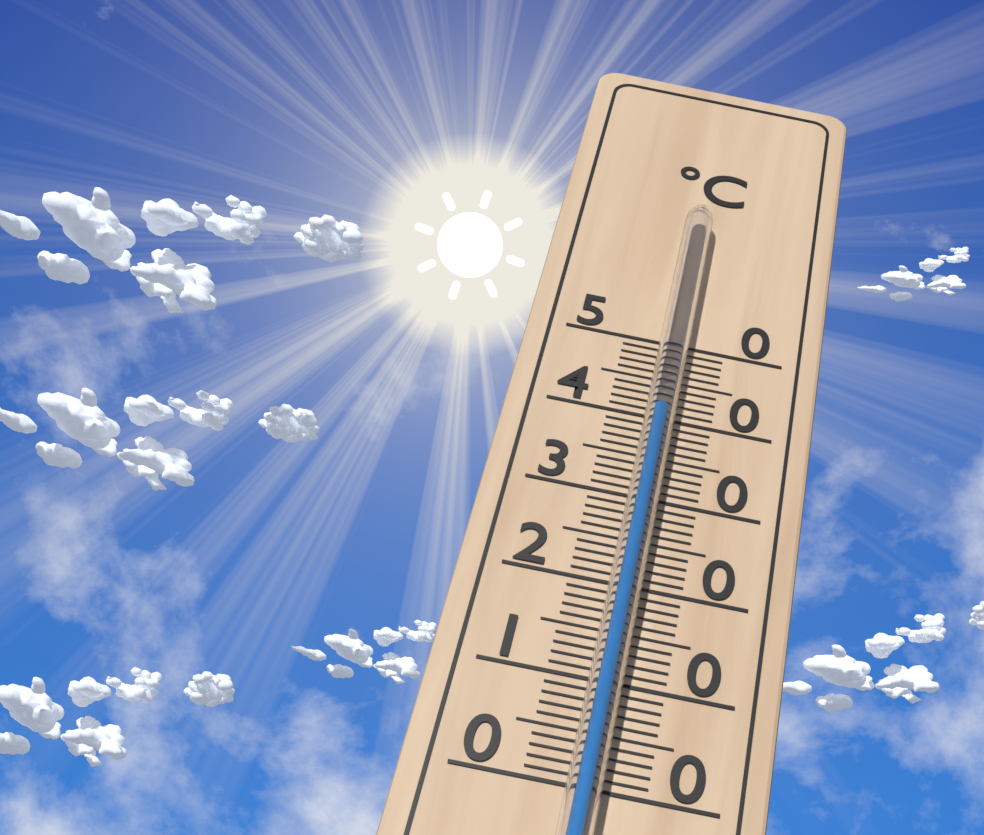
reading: 40 °C
